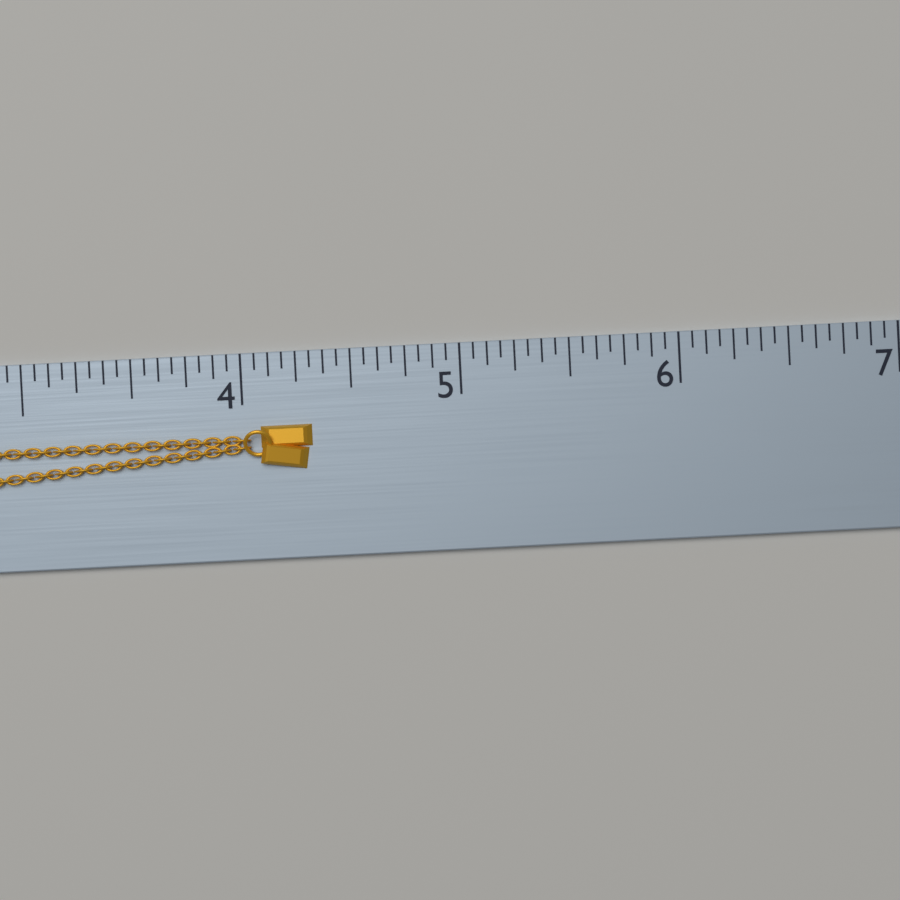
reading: 4.3125 (no unit)
